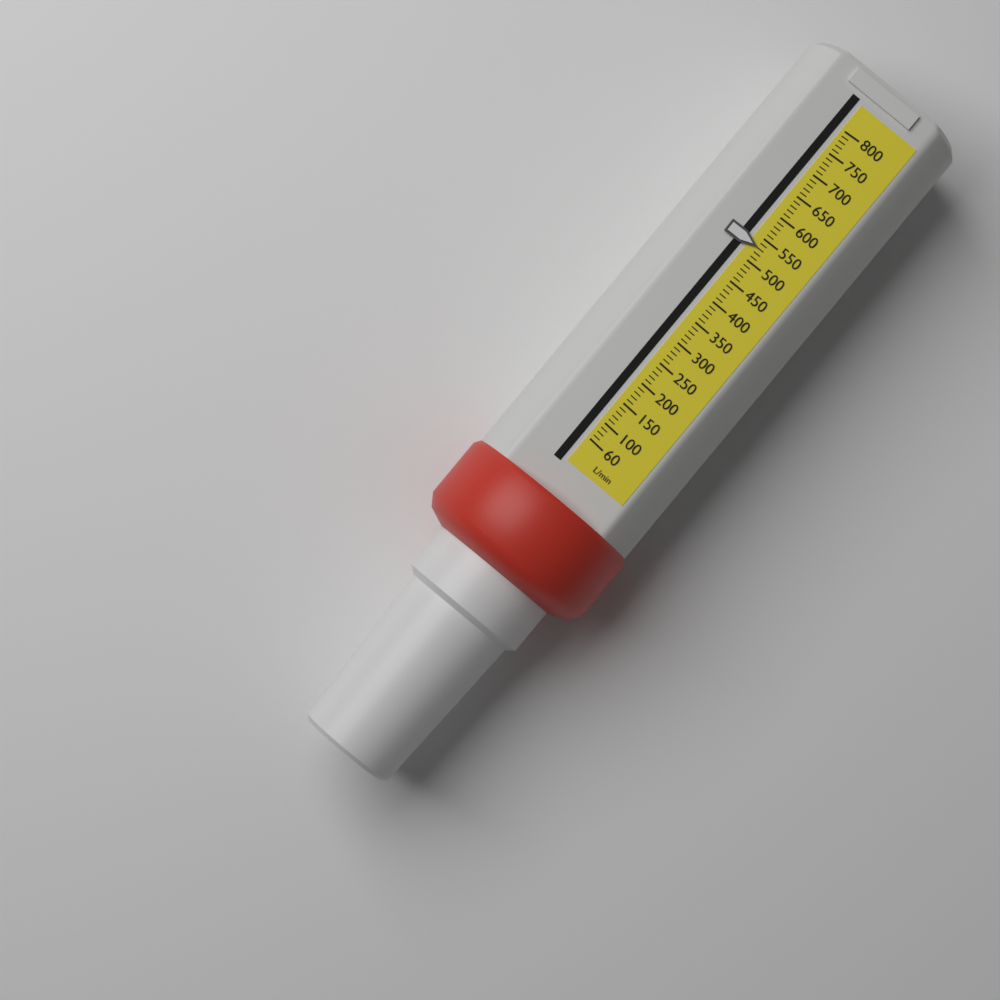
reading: 530 L/min
